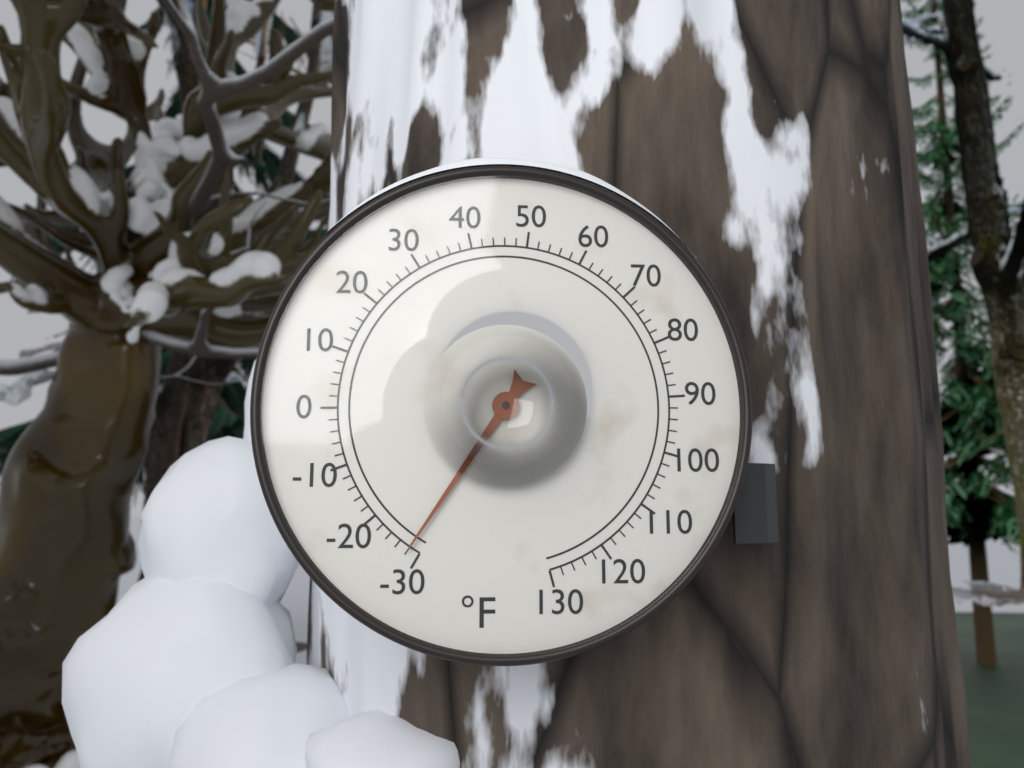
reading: -28 °F
